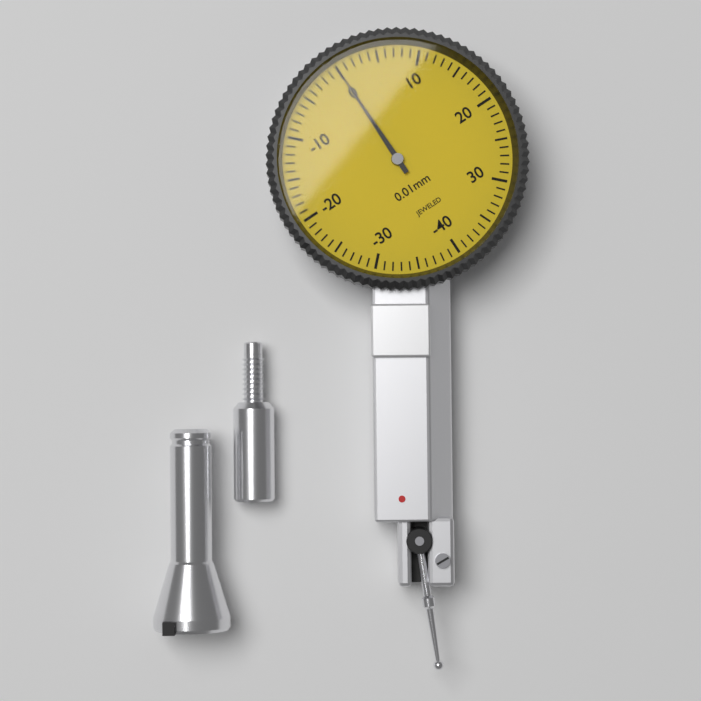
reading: 0 0.01mm
